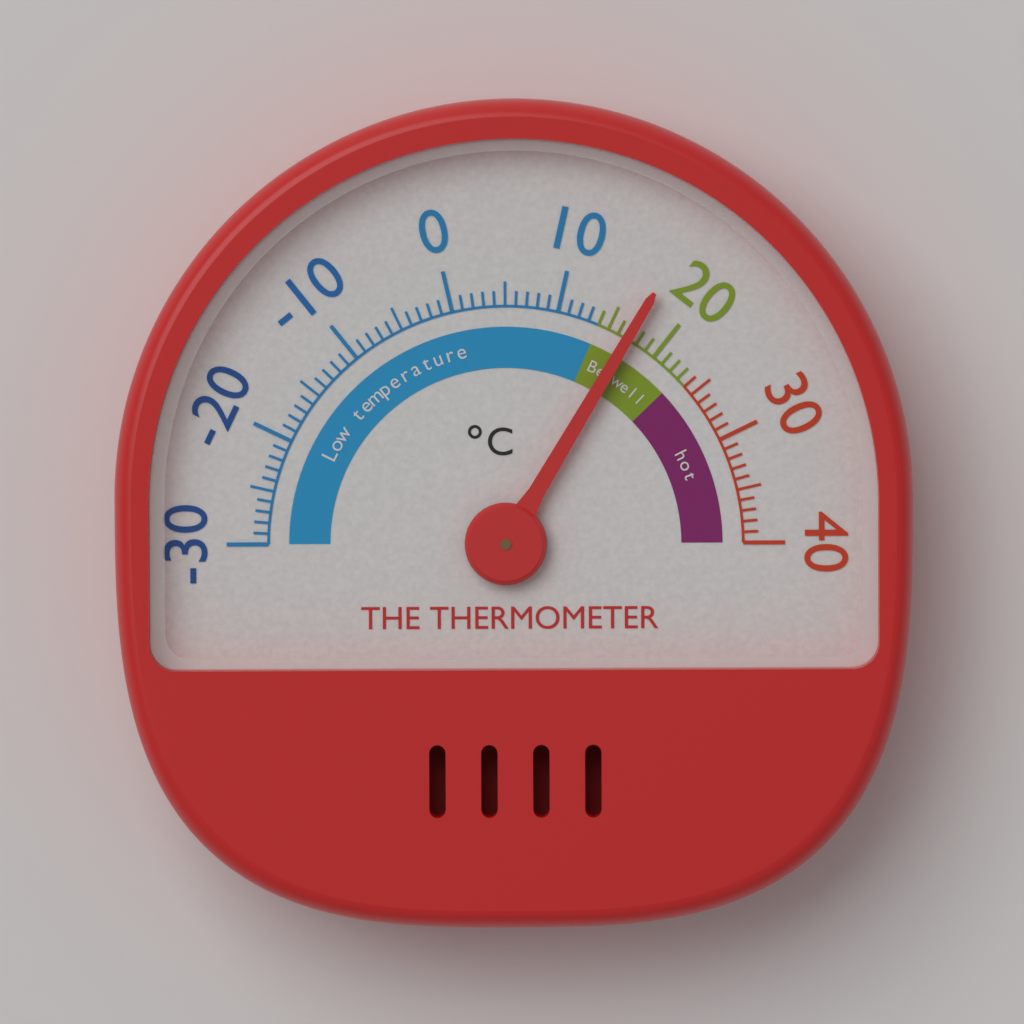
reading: 17 °C
